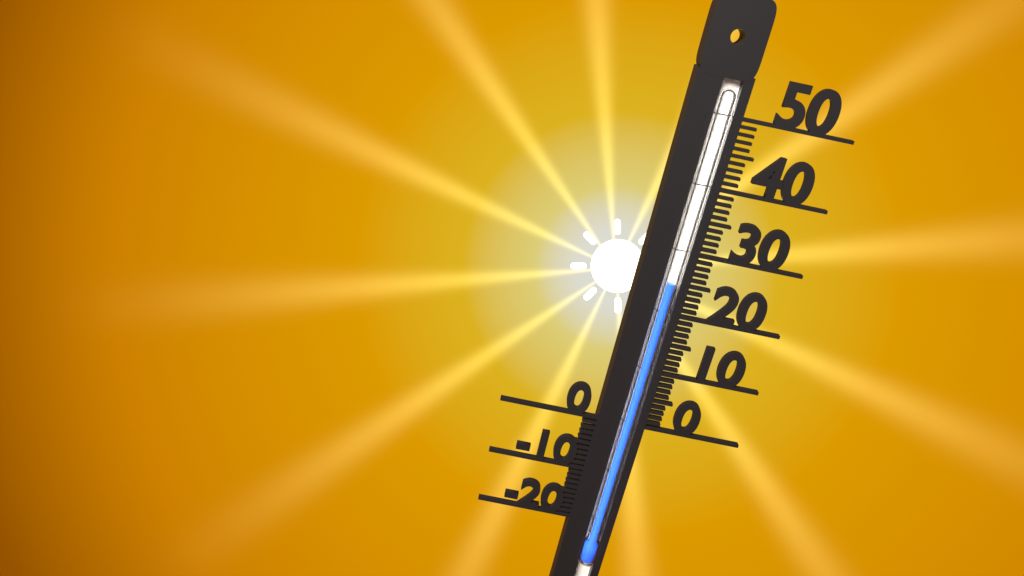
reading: 25 (no unit)
